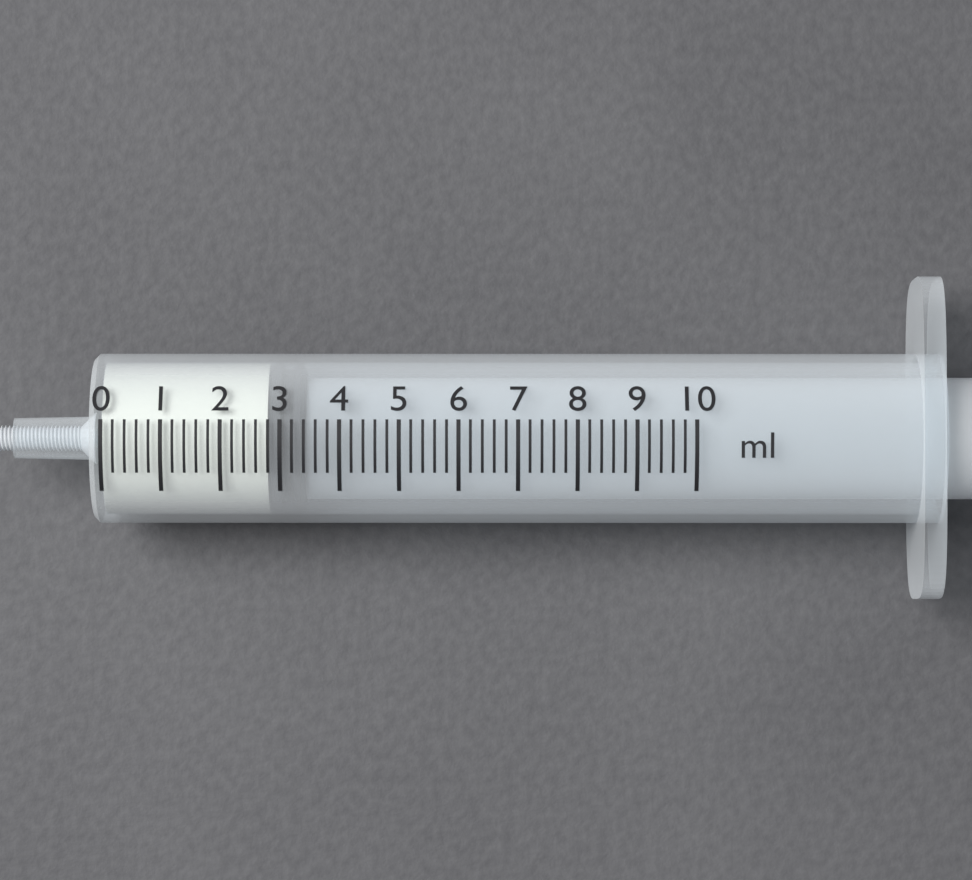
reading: 2.8 ml
